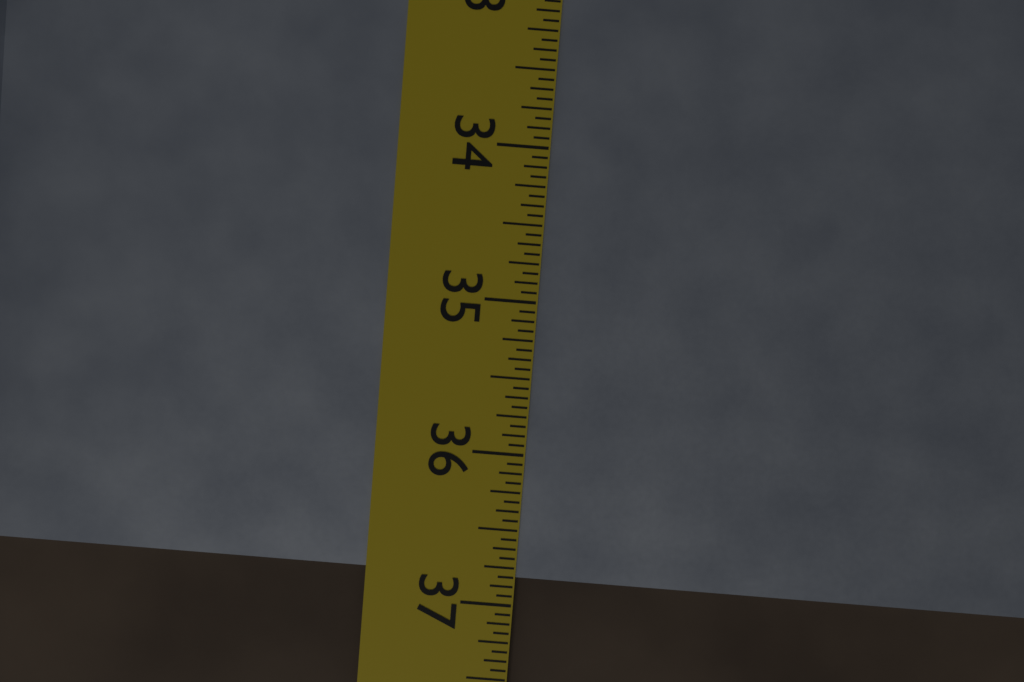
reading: 36.8125 in
